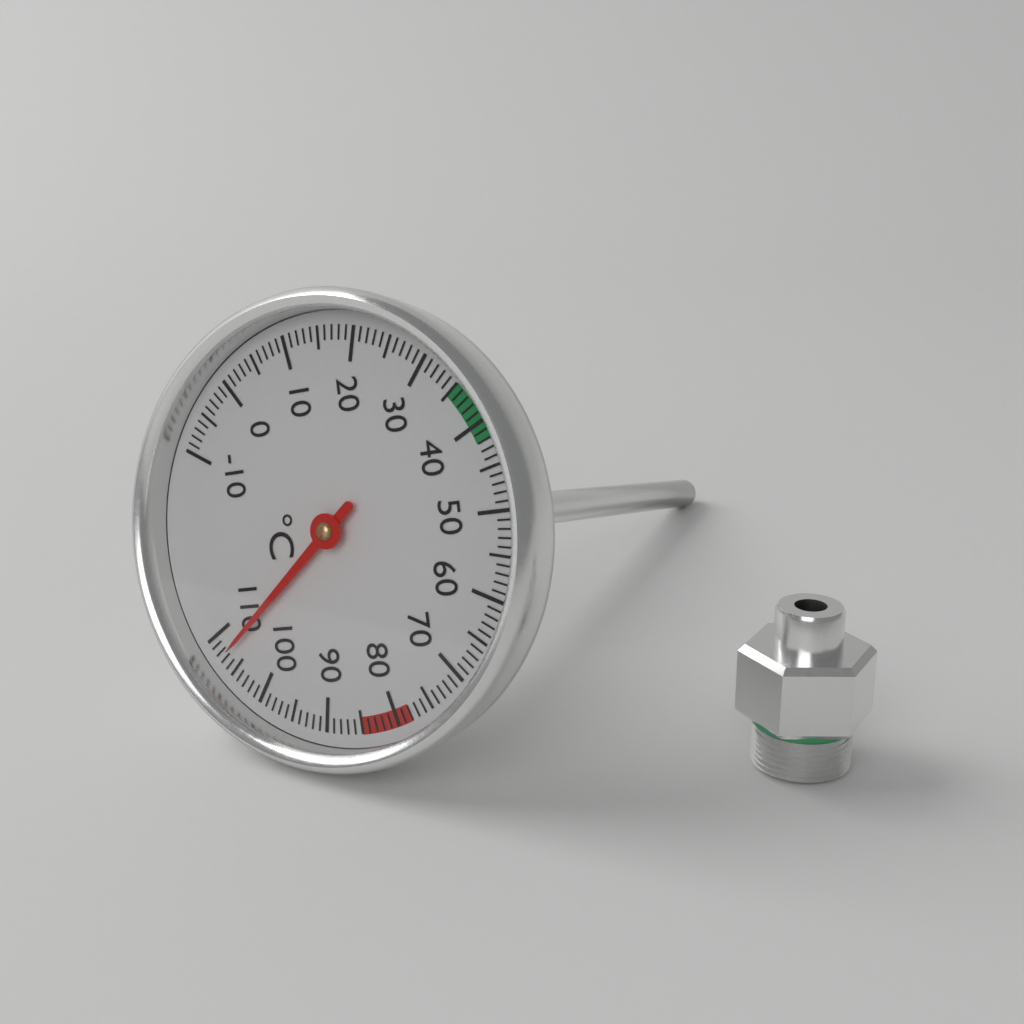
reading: 107 °C
